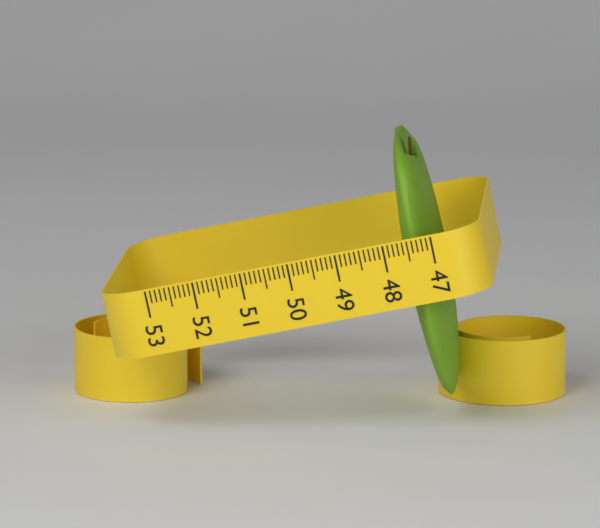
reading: 47.8 (no unit)
